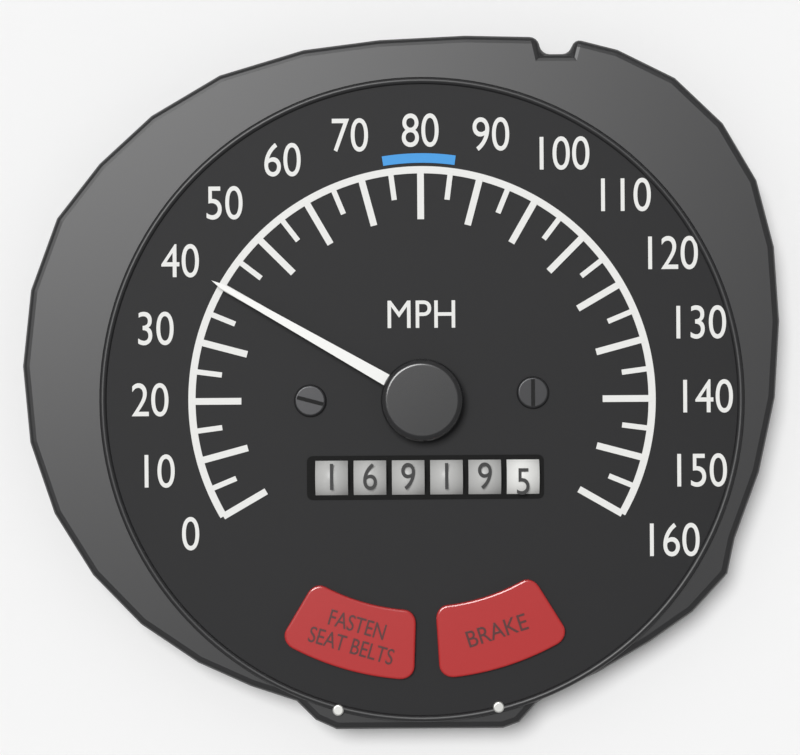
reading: 40 MPH
